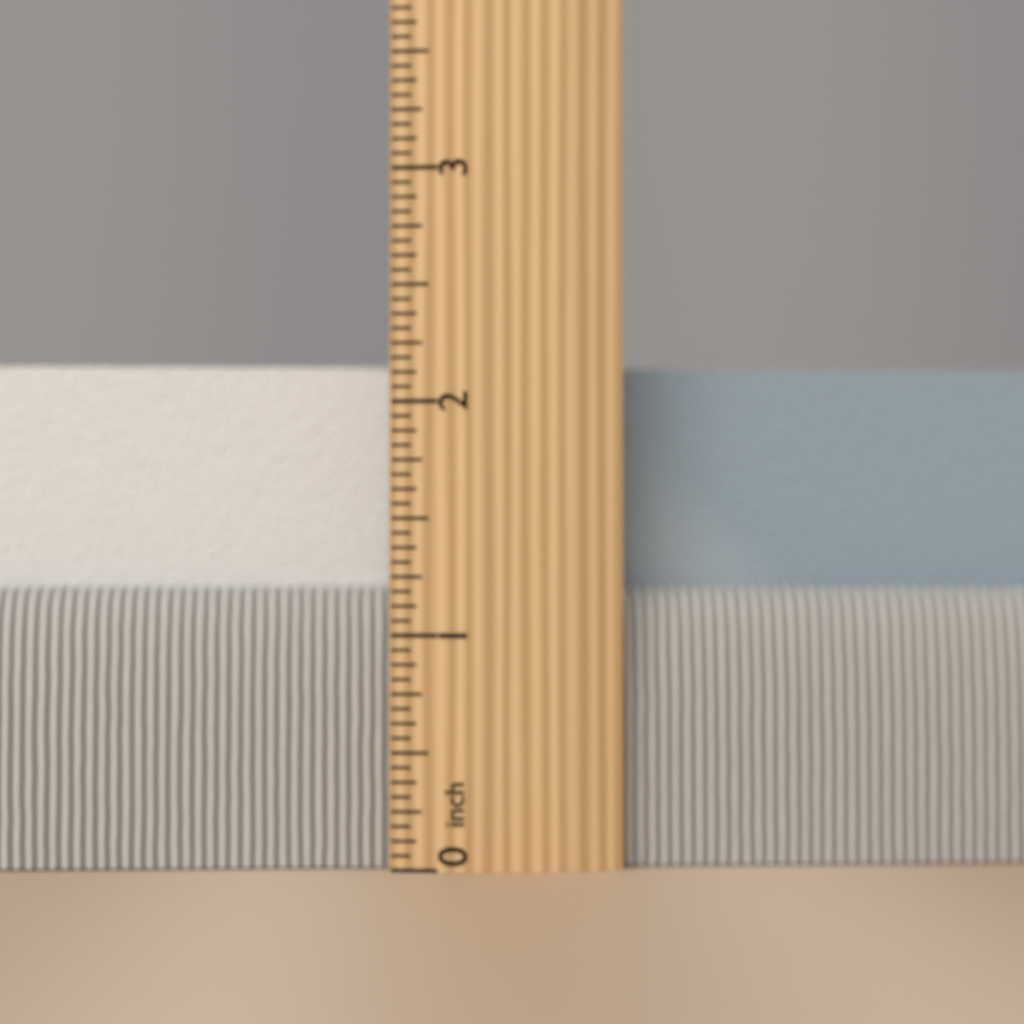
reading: 2.1875 inch
